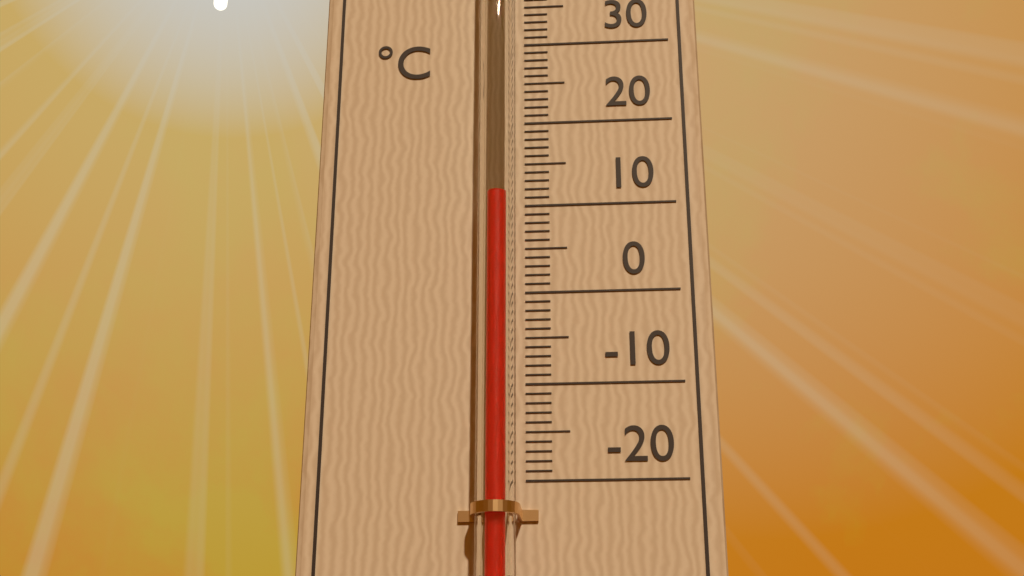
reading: 10 °C
